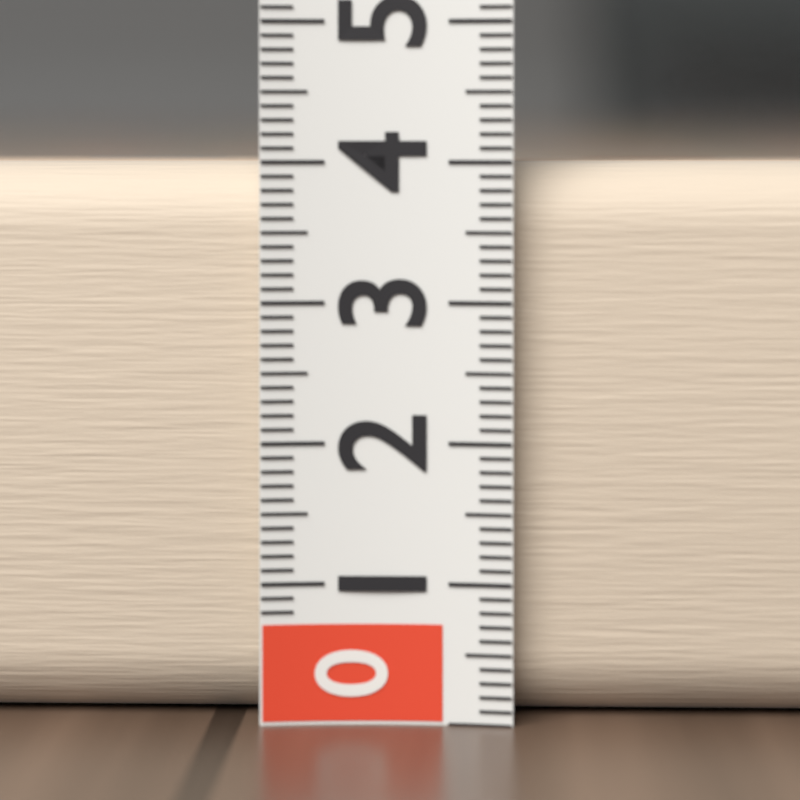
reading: 4.0 (no unit)
